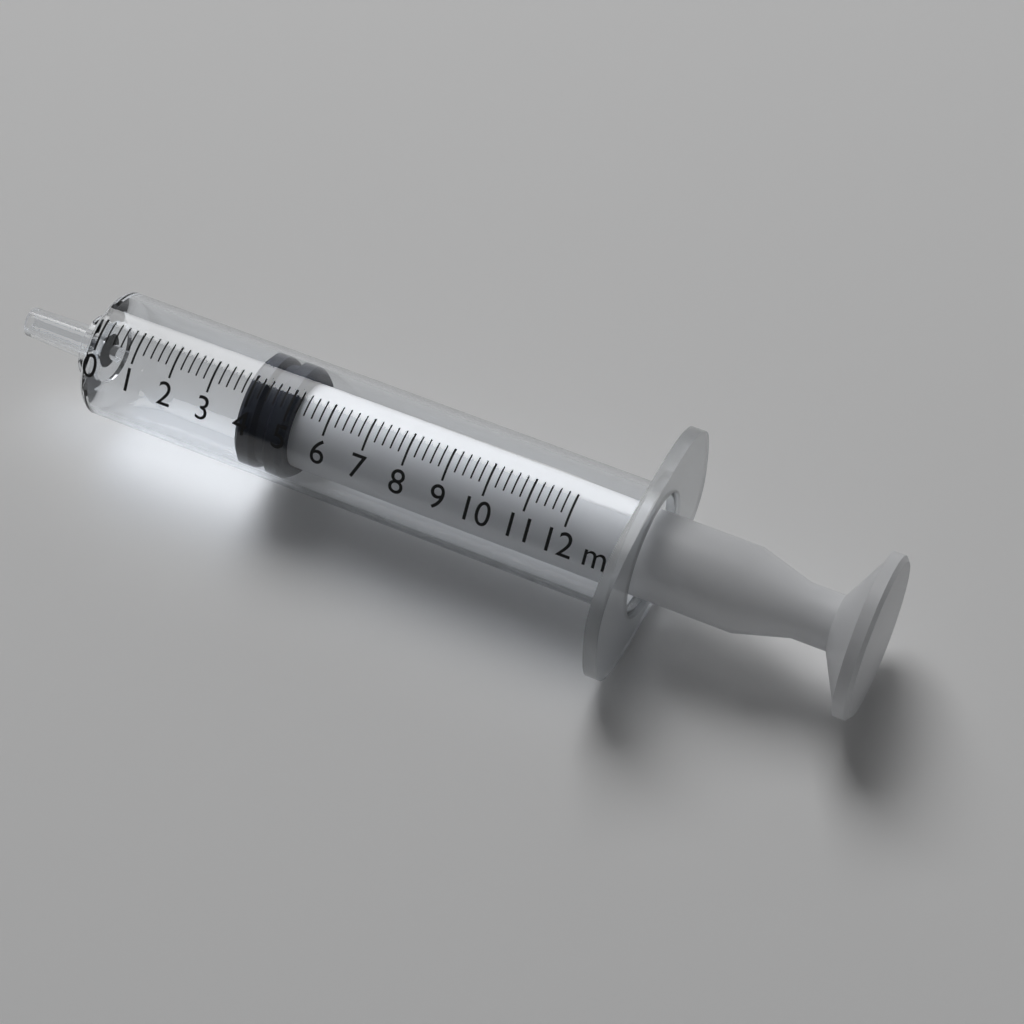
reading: 3.8 ml
